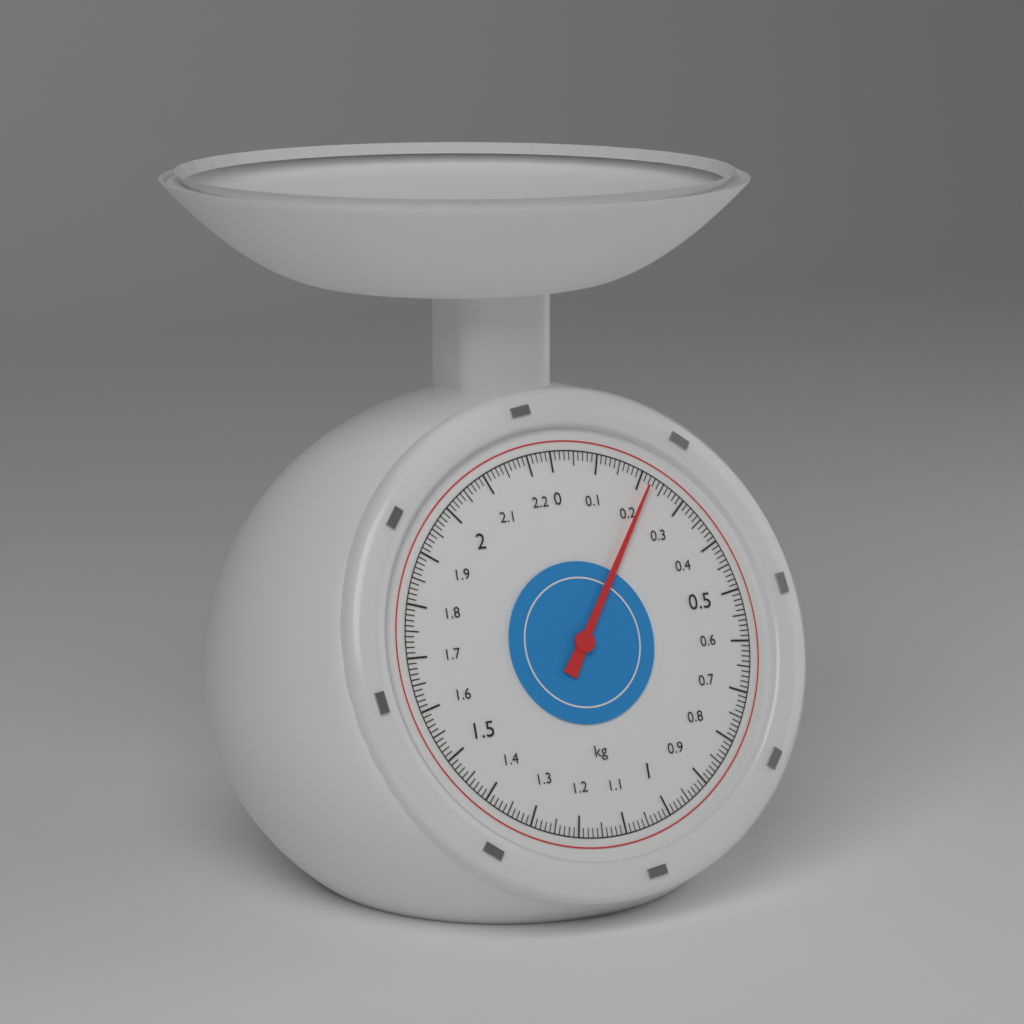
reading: 0.22 kg
